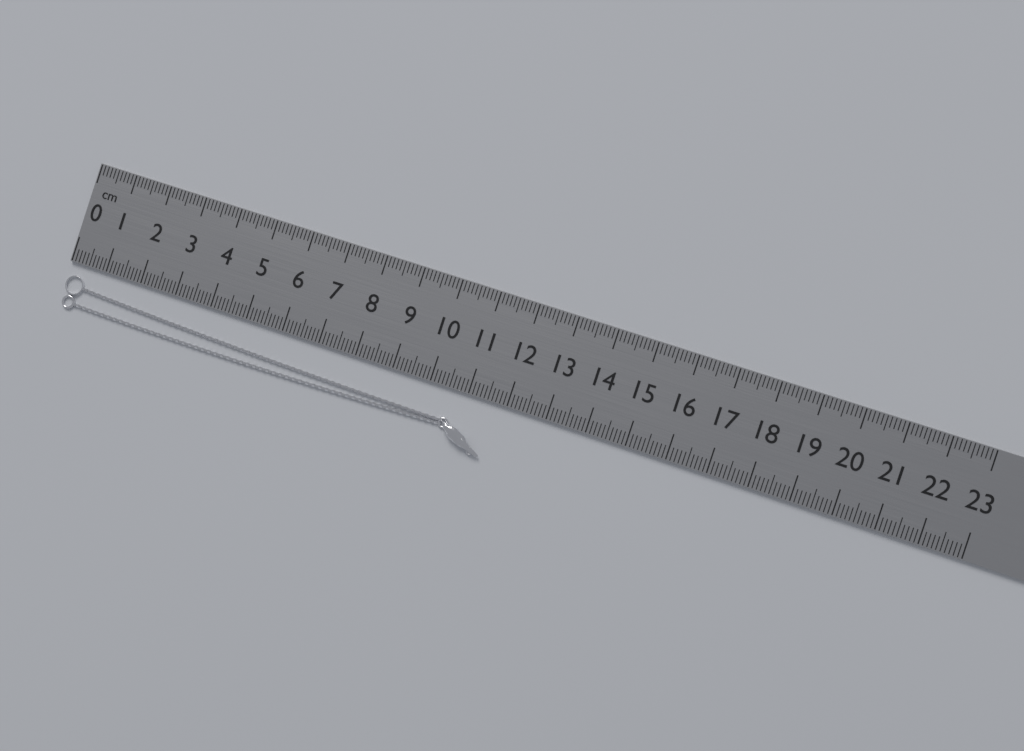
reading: 11.7 cm
